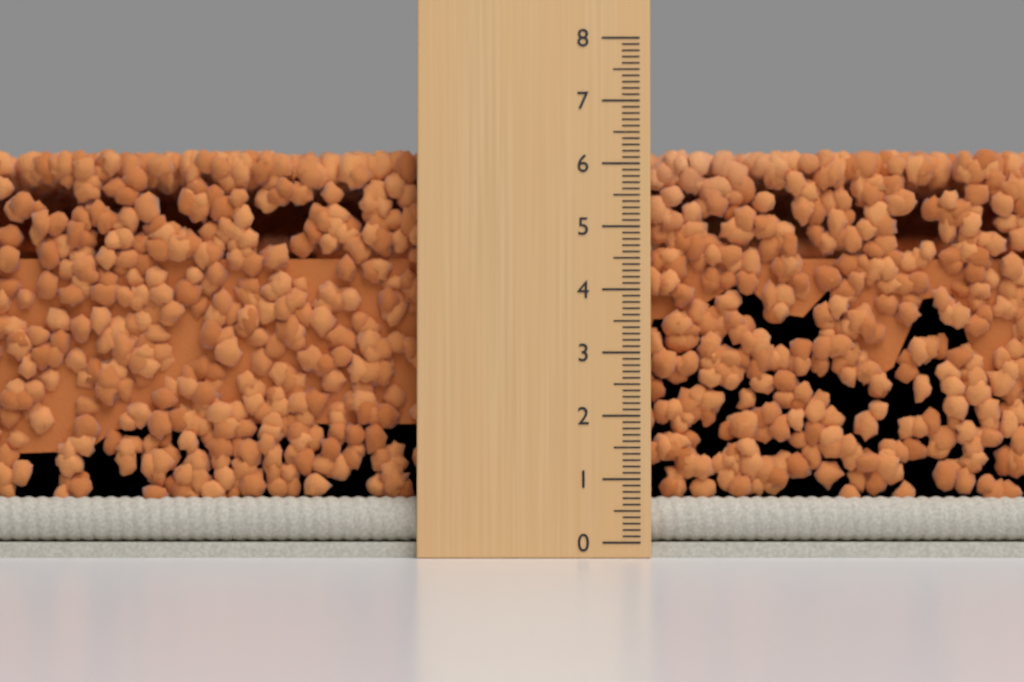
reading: 6.3 (no unit)
